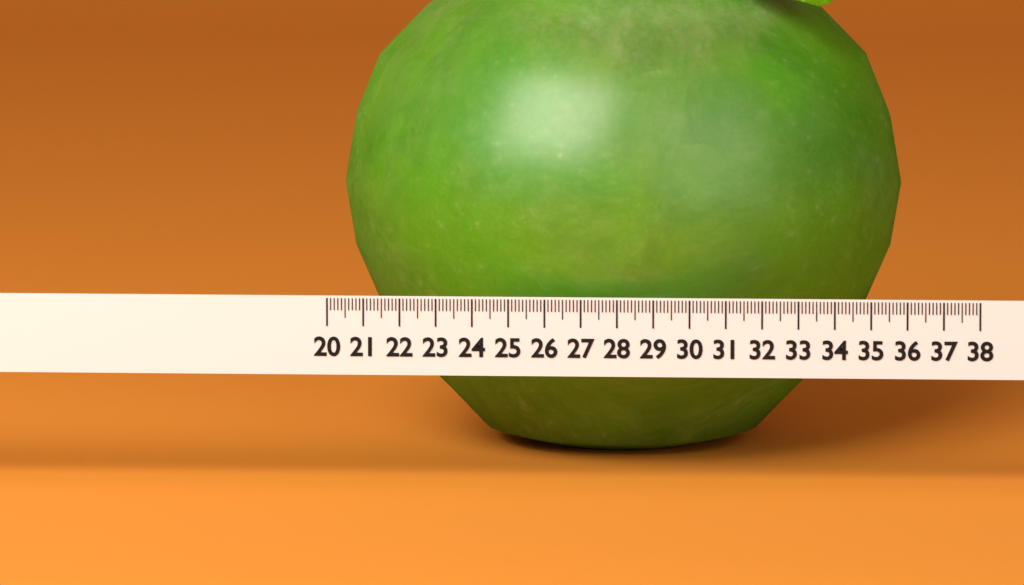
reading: 35.7 (no unit)
